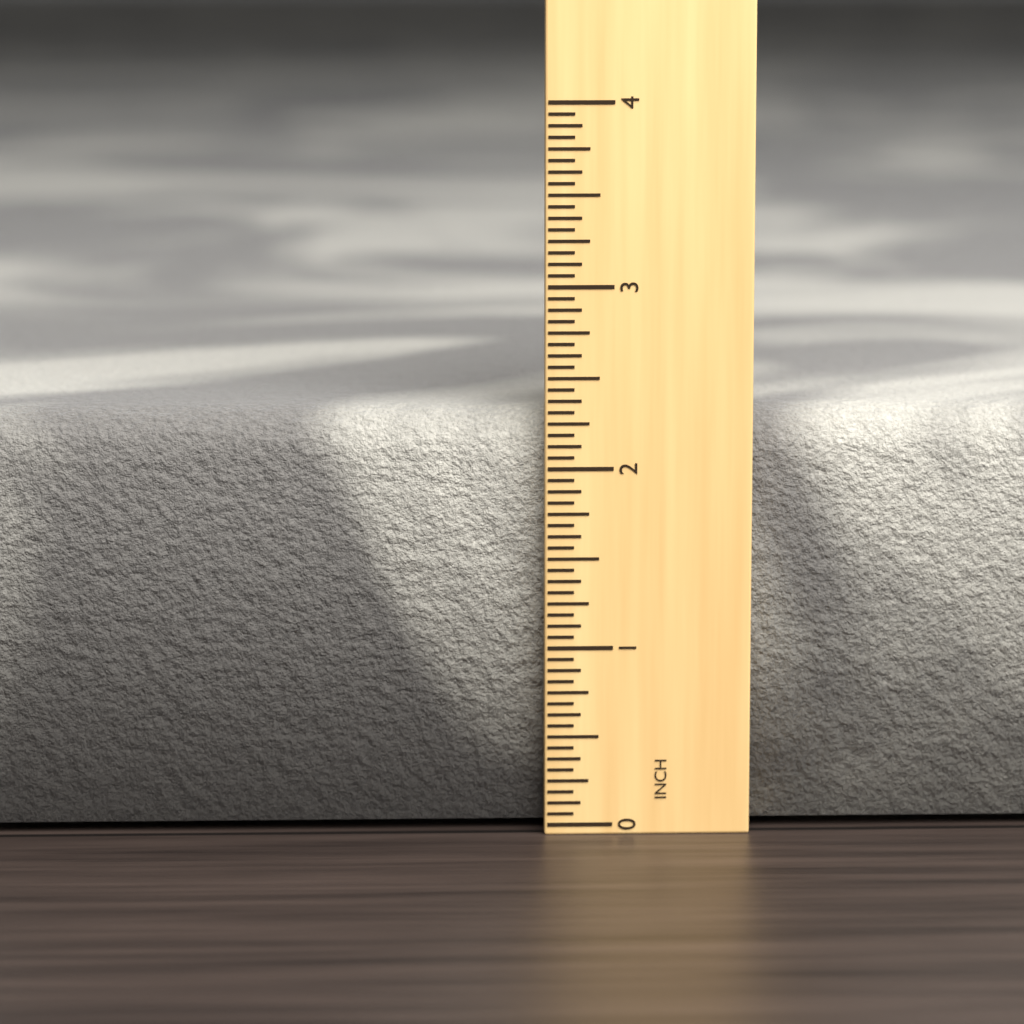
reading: 2.3125 in
